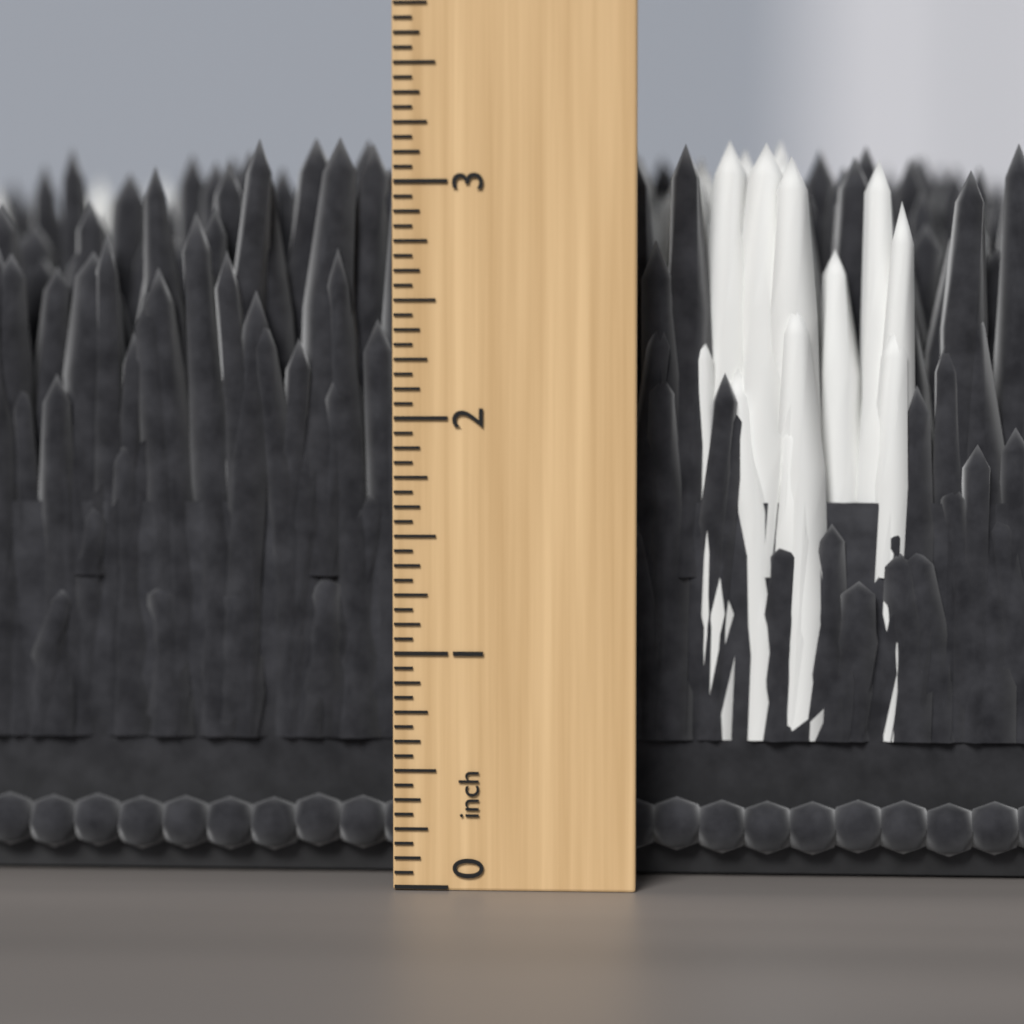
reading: 3.2500 inch
